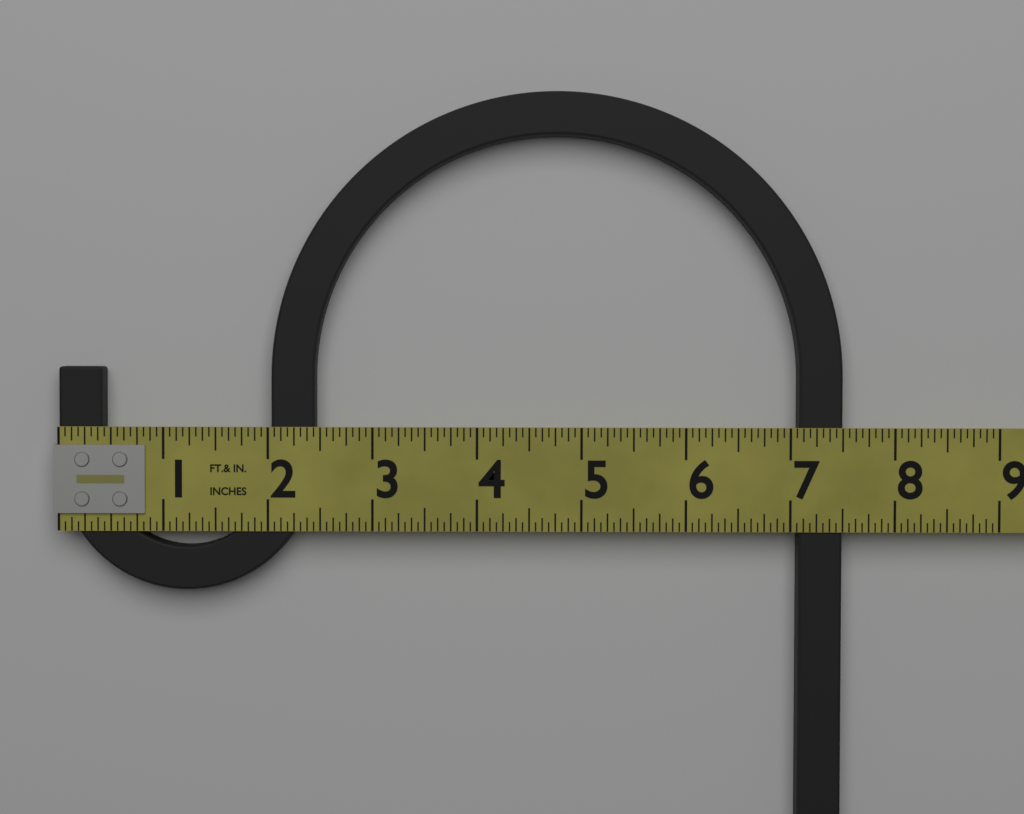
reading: 7.5000 in
